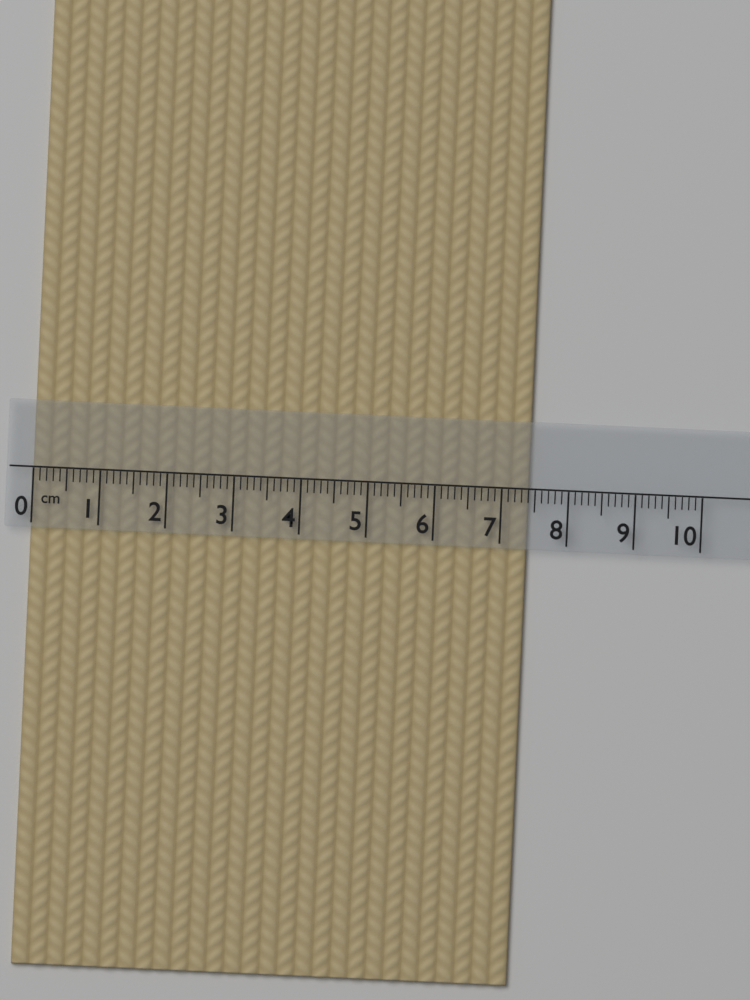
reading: 7.4 cm
